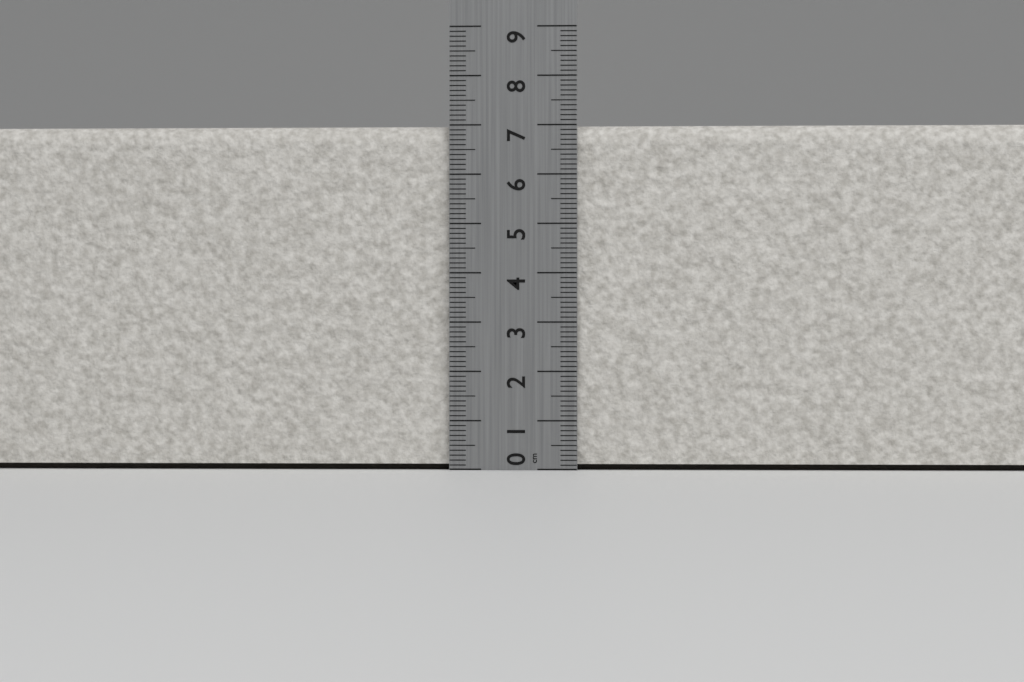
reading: 7.0 cm
